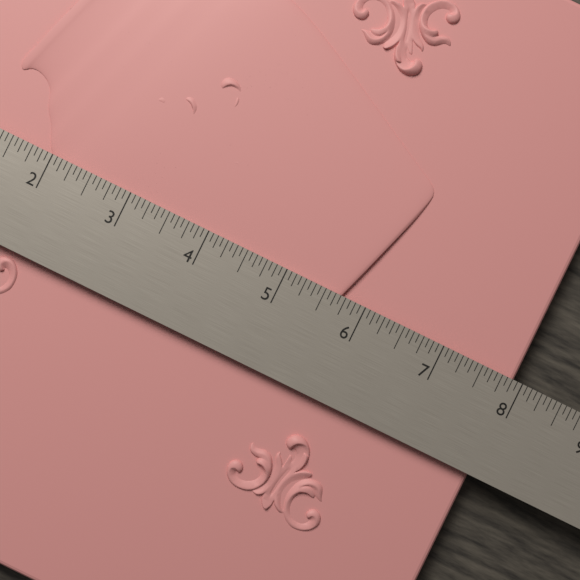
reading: 7.9375 in
